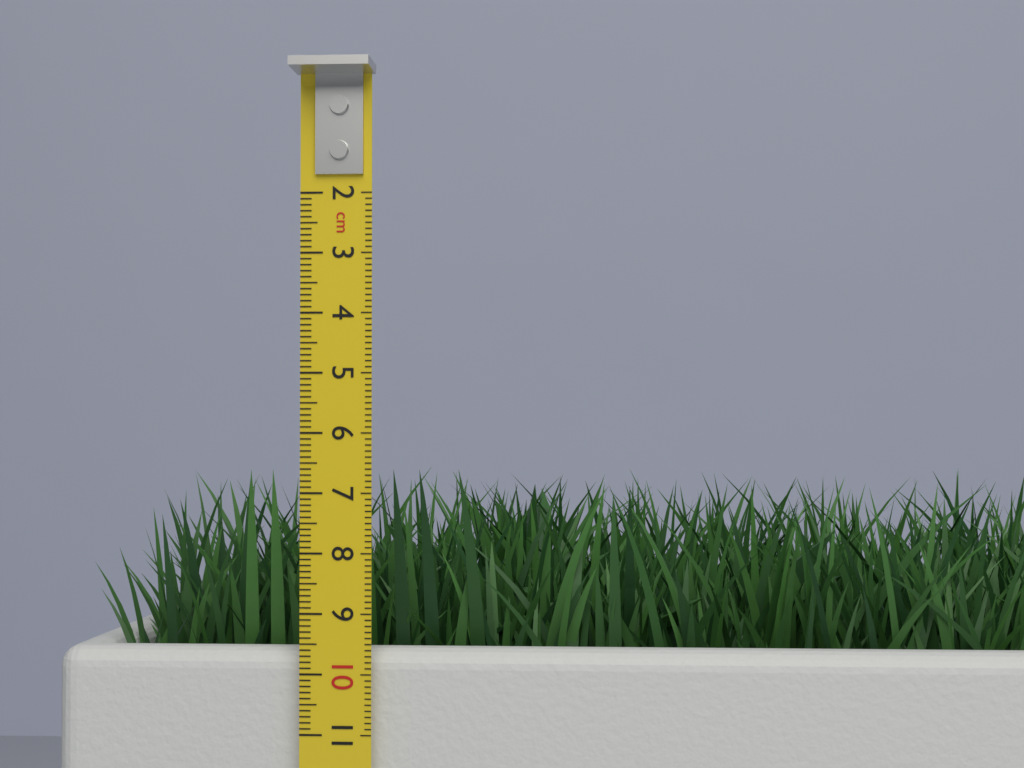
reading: 6.6 cm
